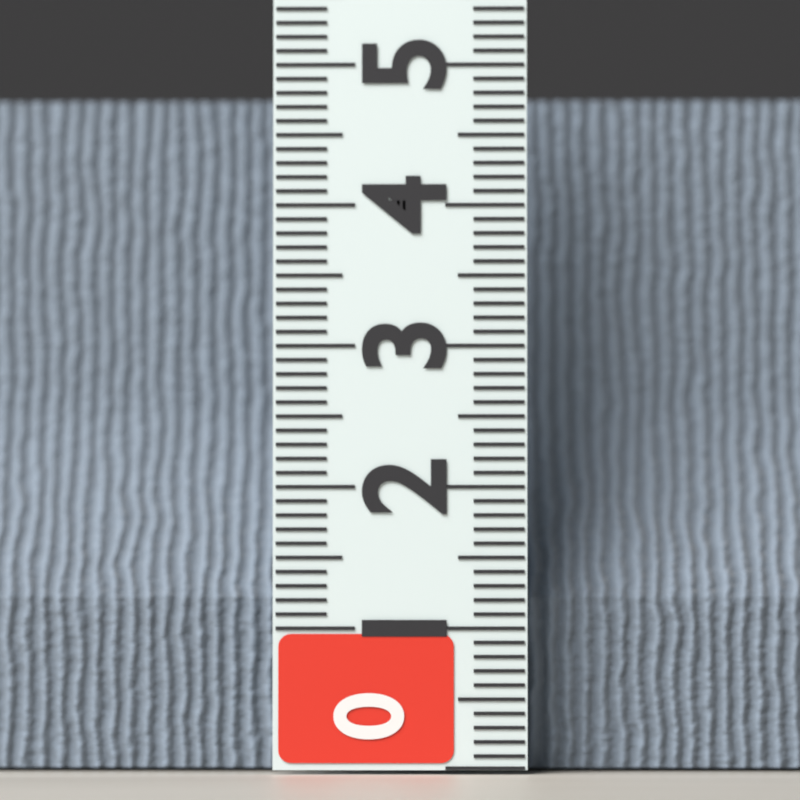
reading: 4.9 (no unit)
